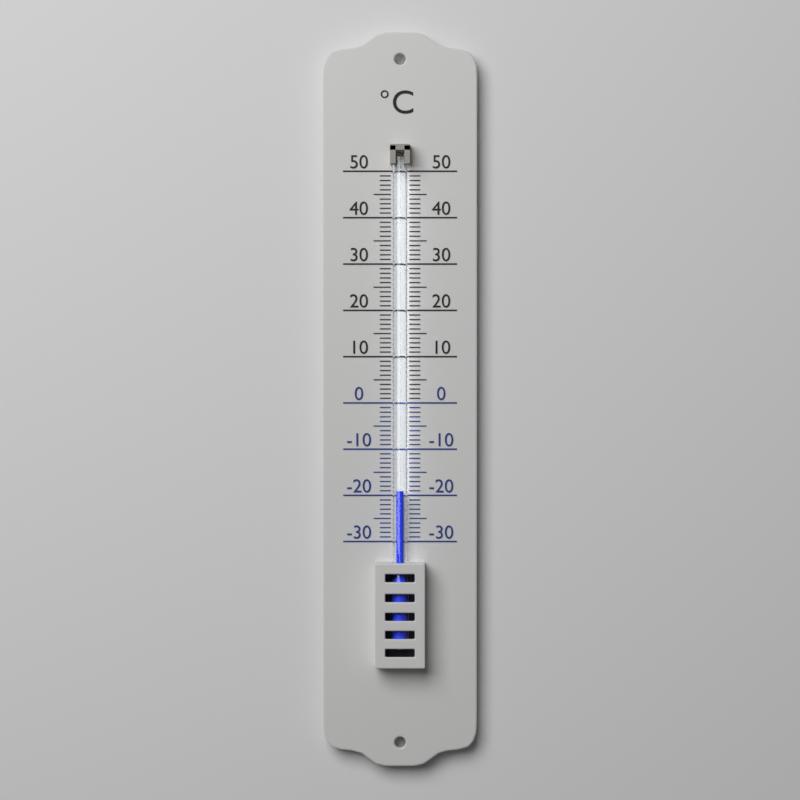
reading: -19 °C
